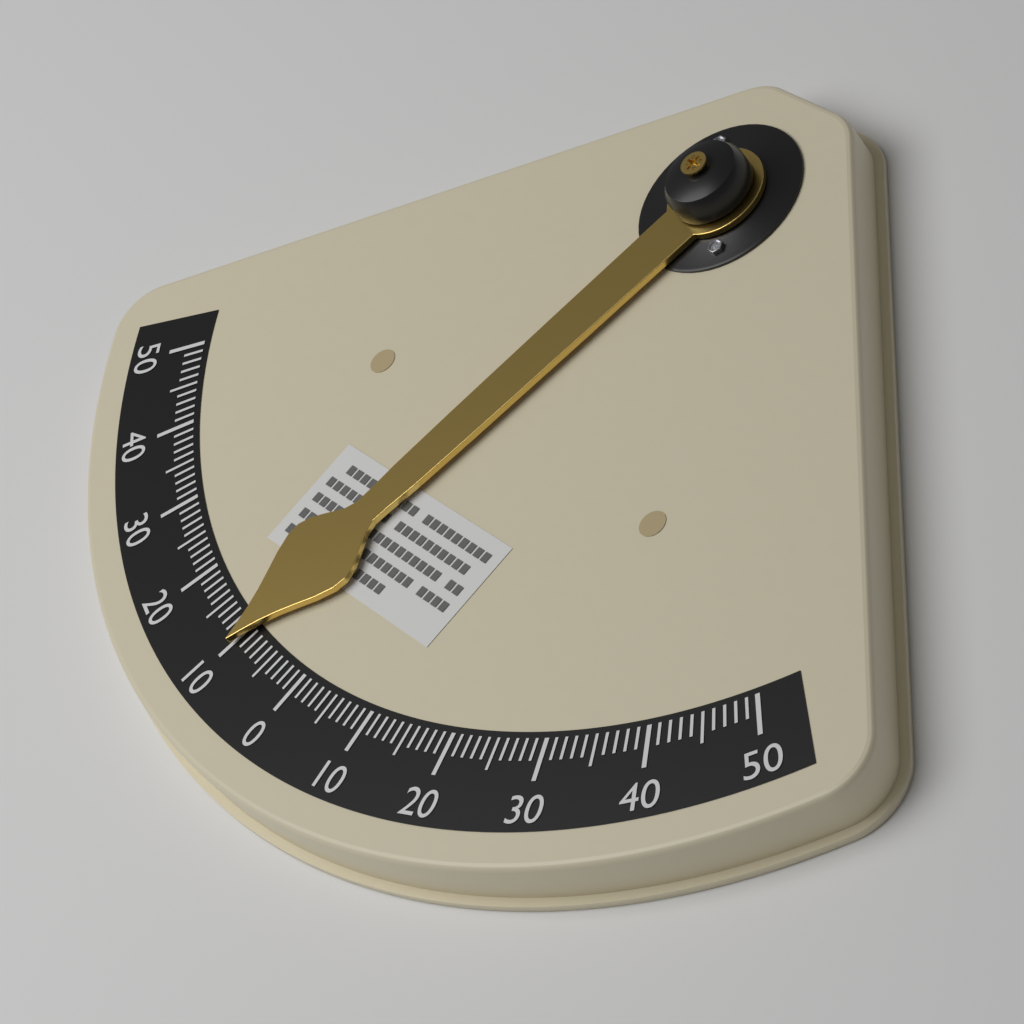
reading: -10 °
